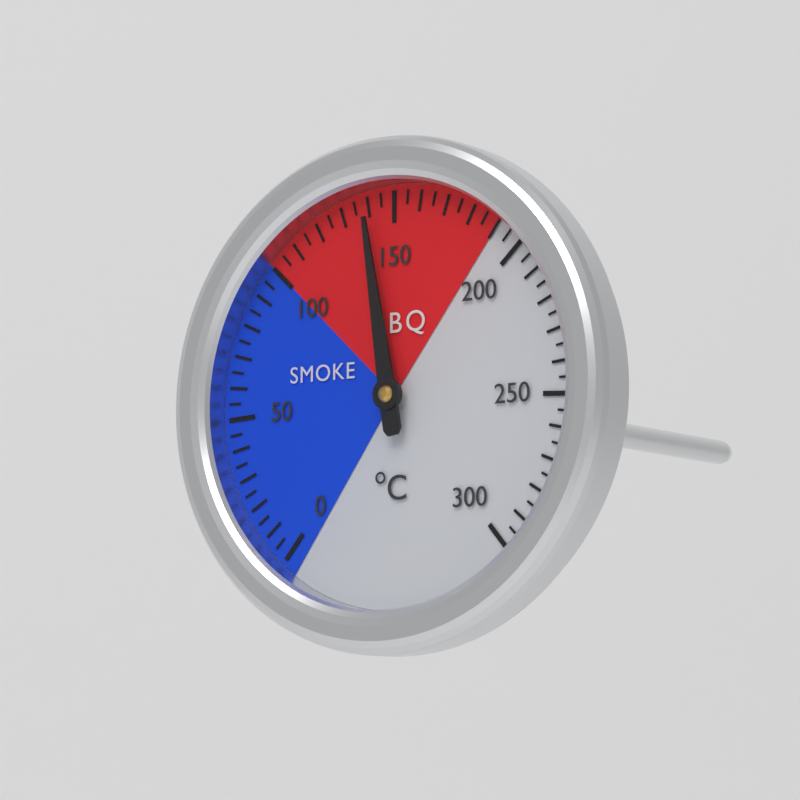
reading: 140 °C
